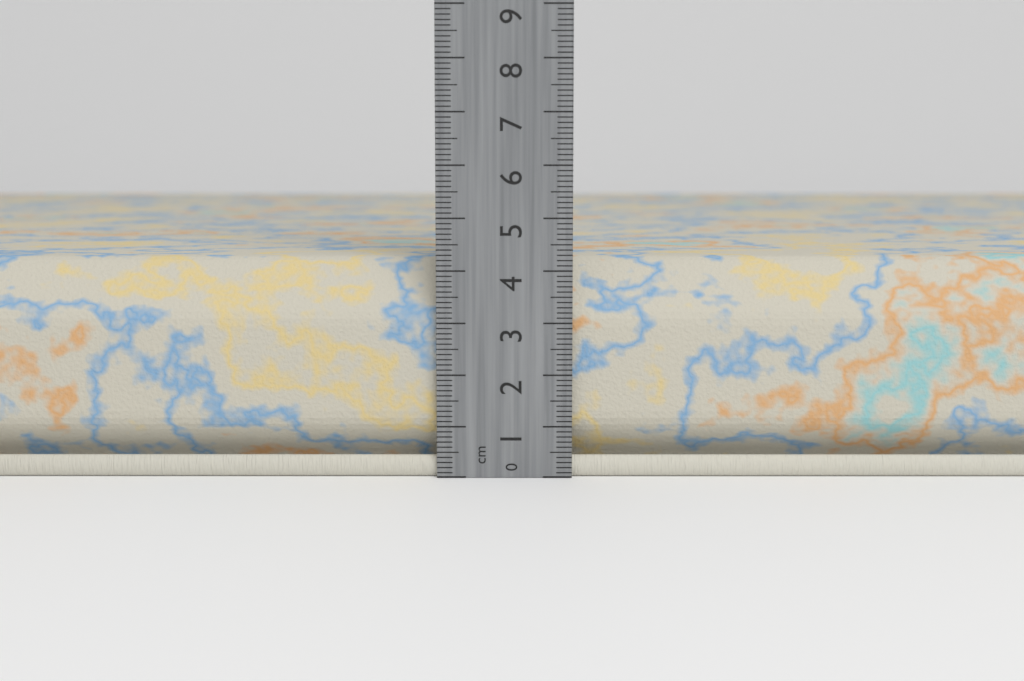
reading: 4.2 cm
